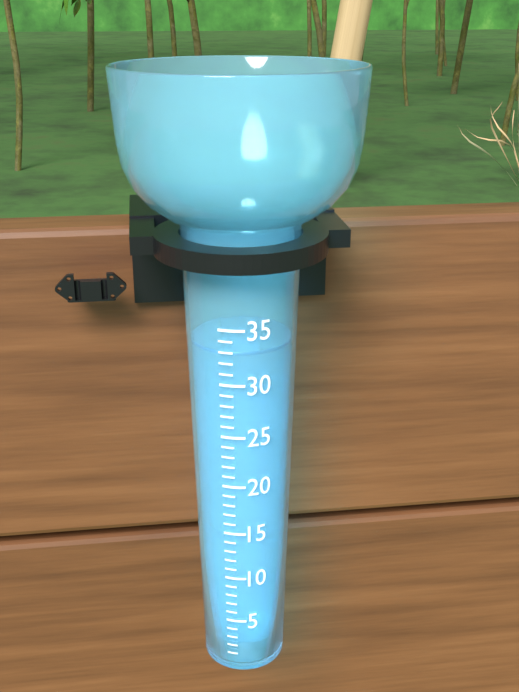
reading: 33 (no unit)
